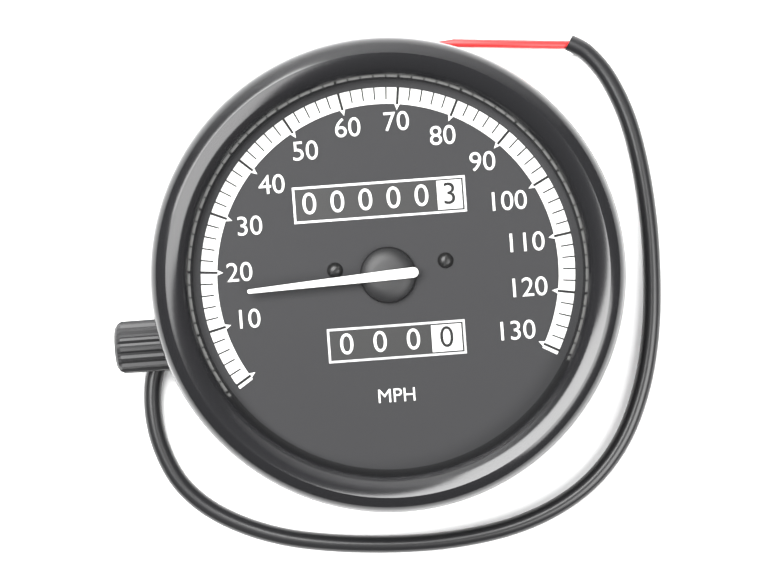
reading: 16 MPH
